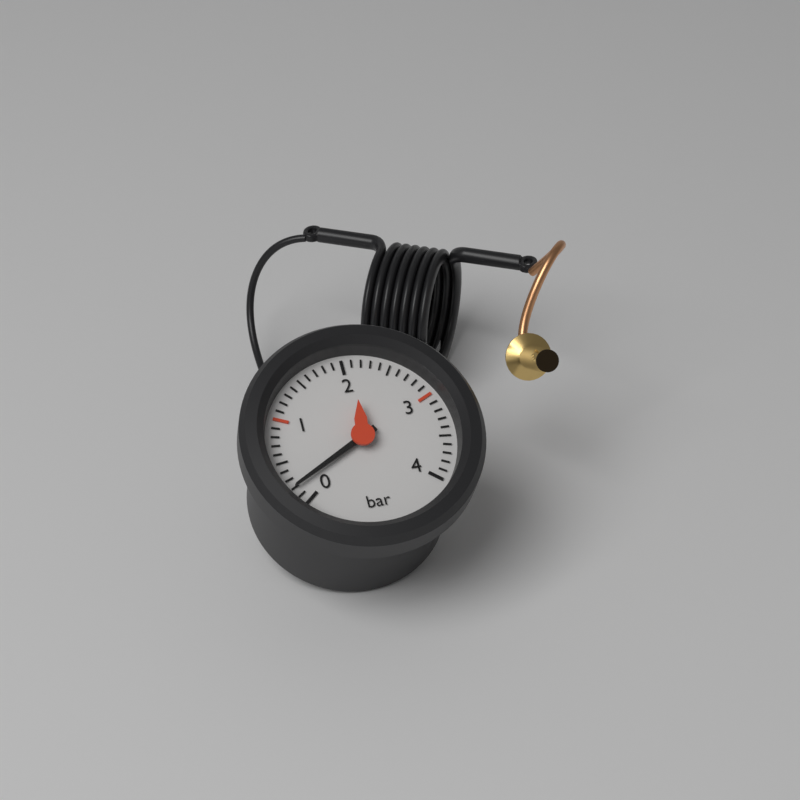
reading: 0.2 bar
